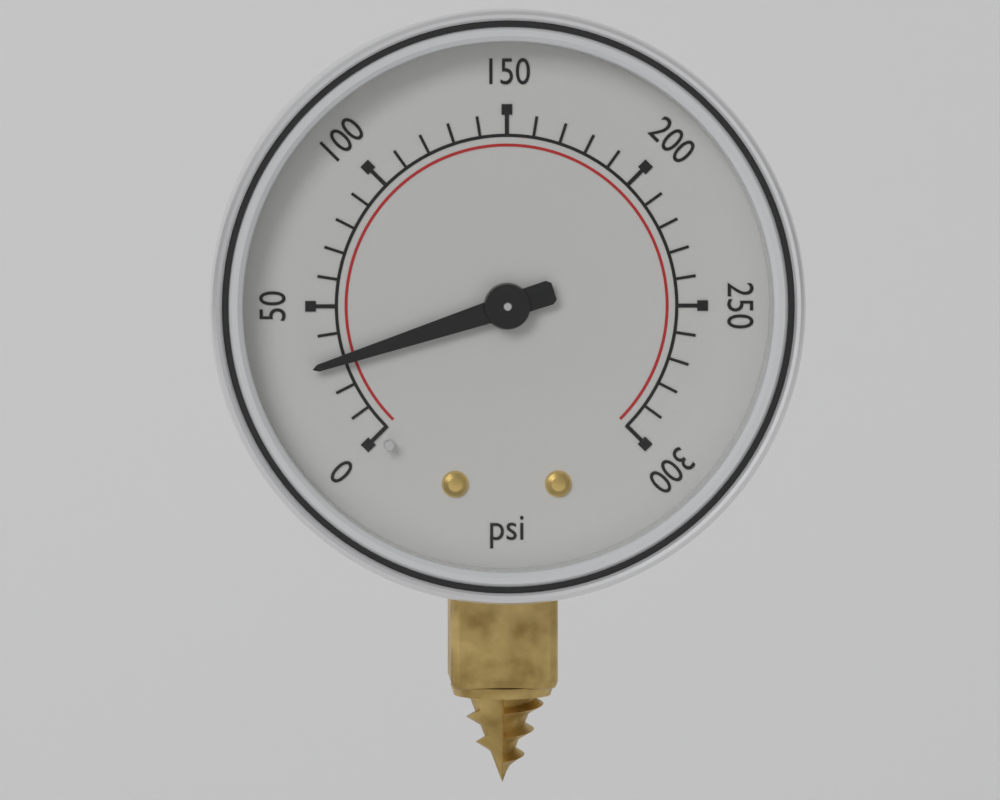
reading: 30 psi
